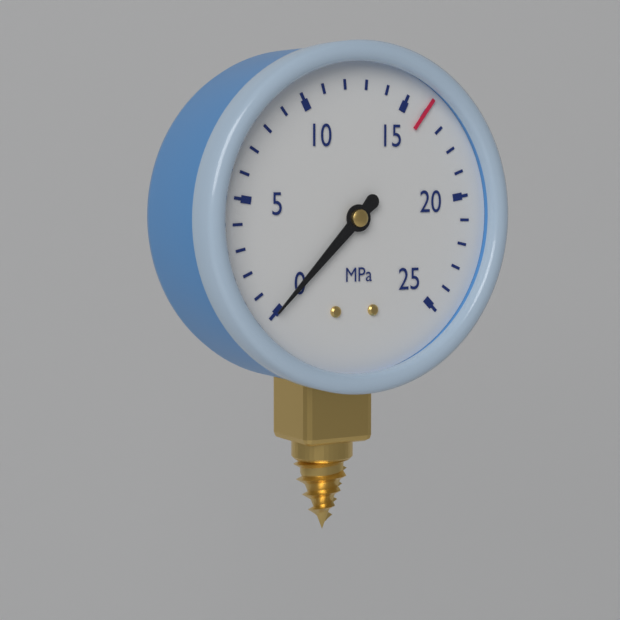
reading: 0 MPa
